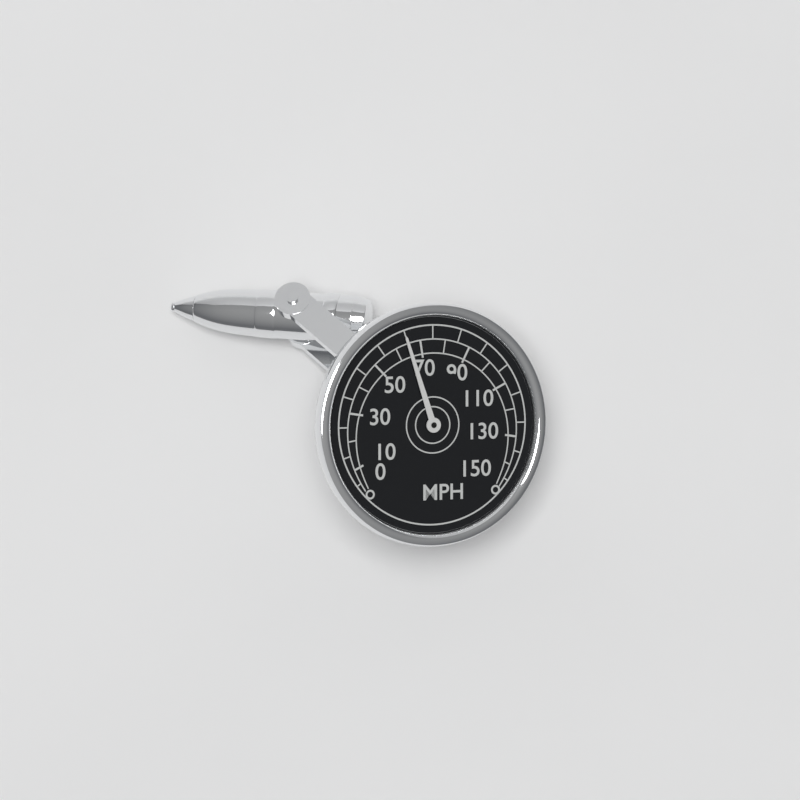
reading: 65 MPH
